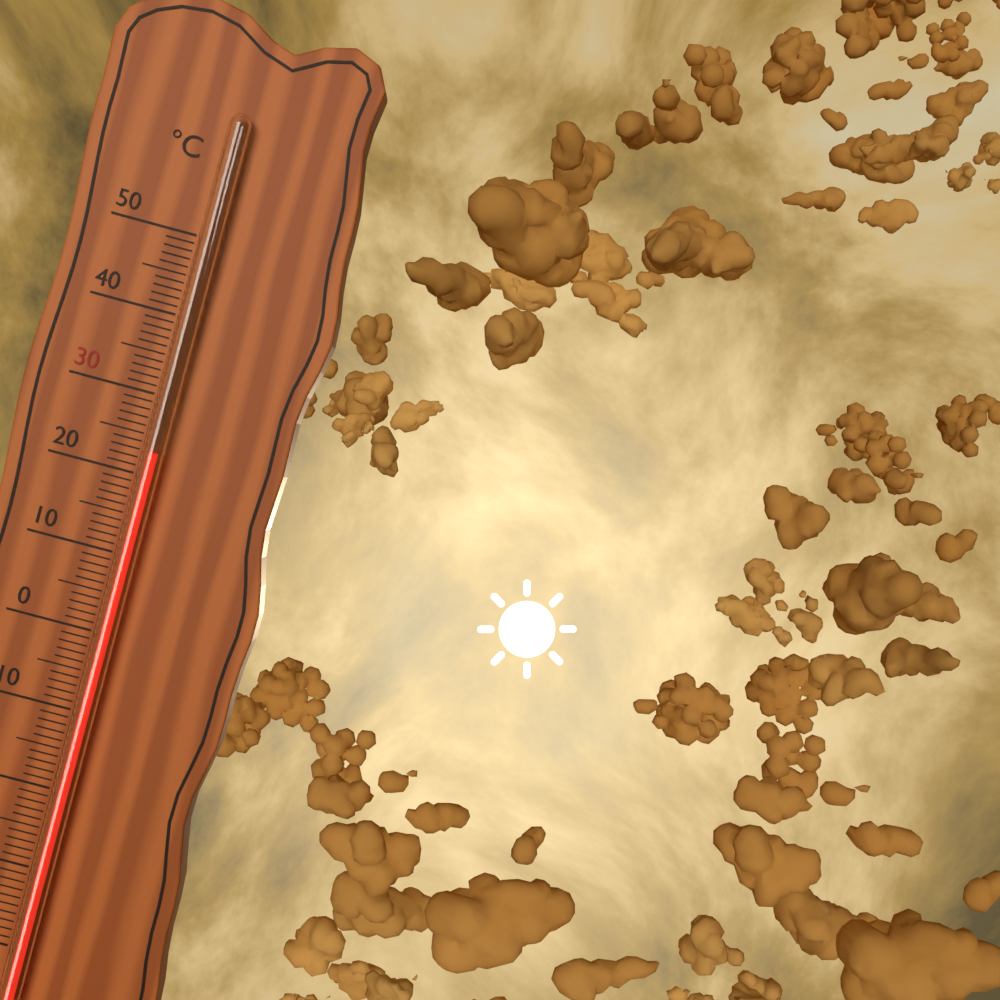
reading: 23 °C
